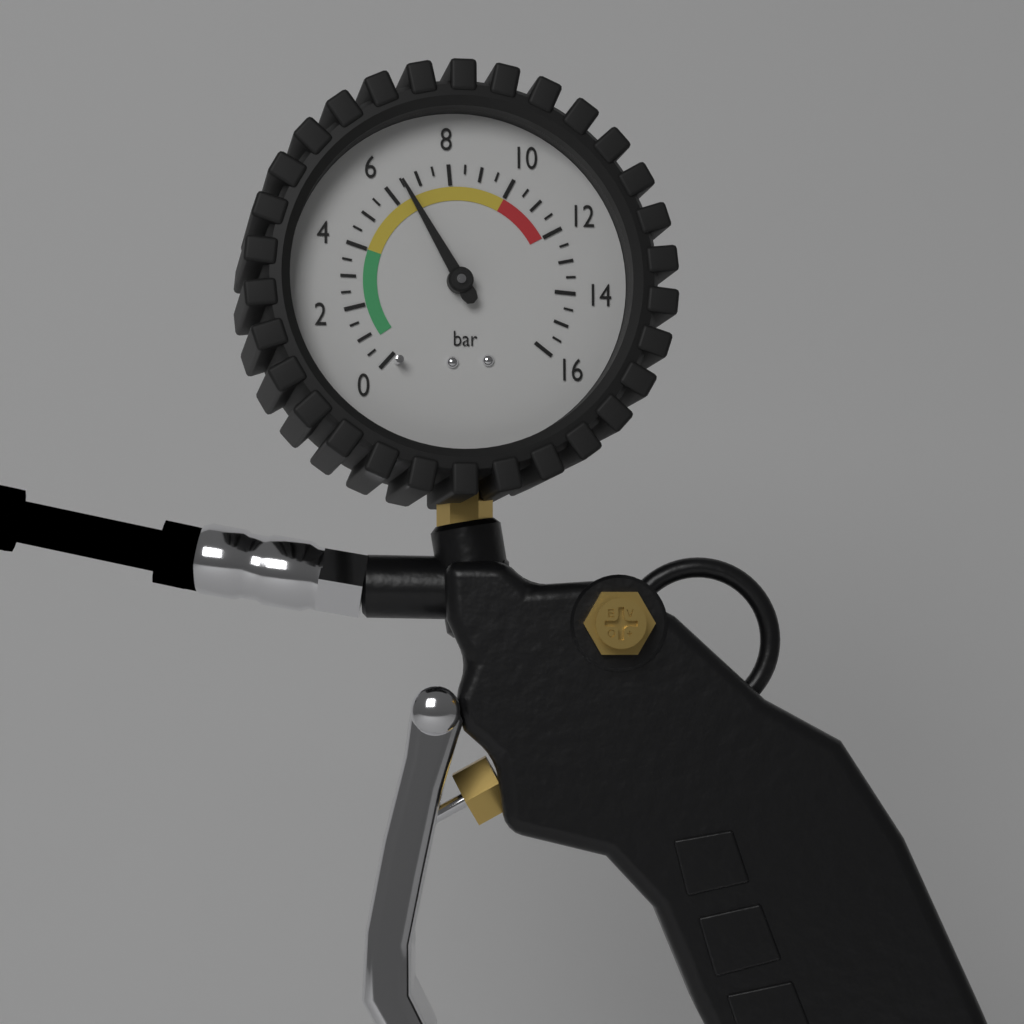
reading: 6.5 bar
